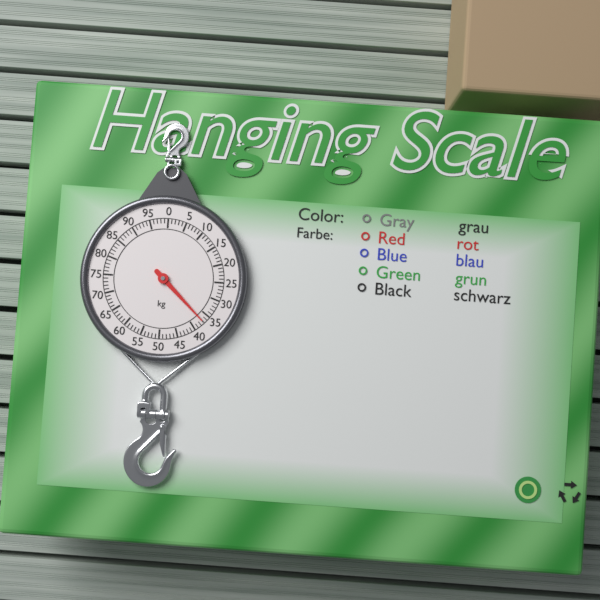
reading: 37 kg
